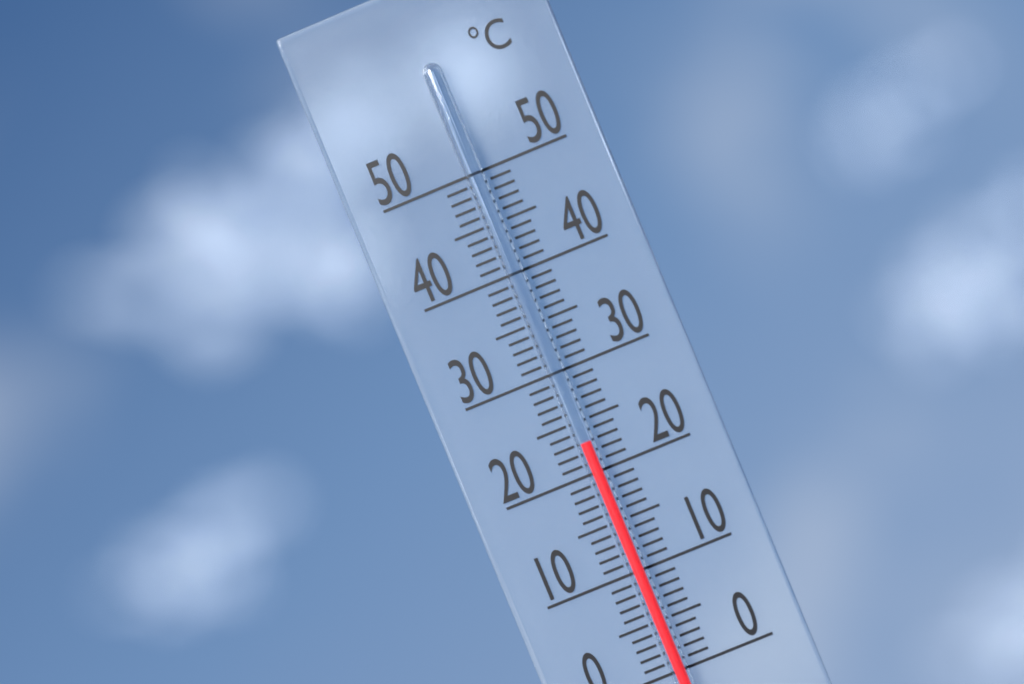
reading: 23 °C
